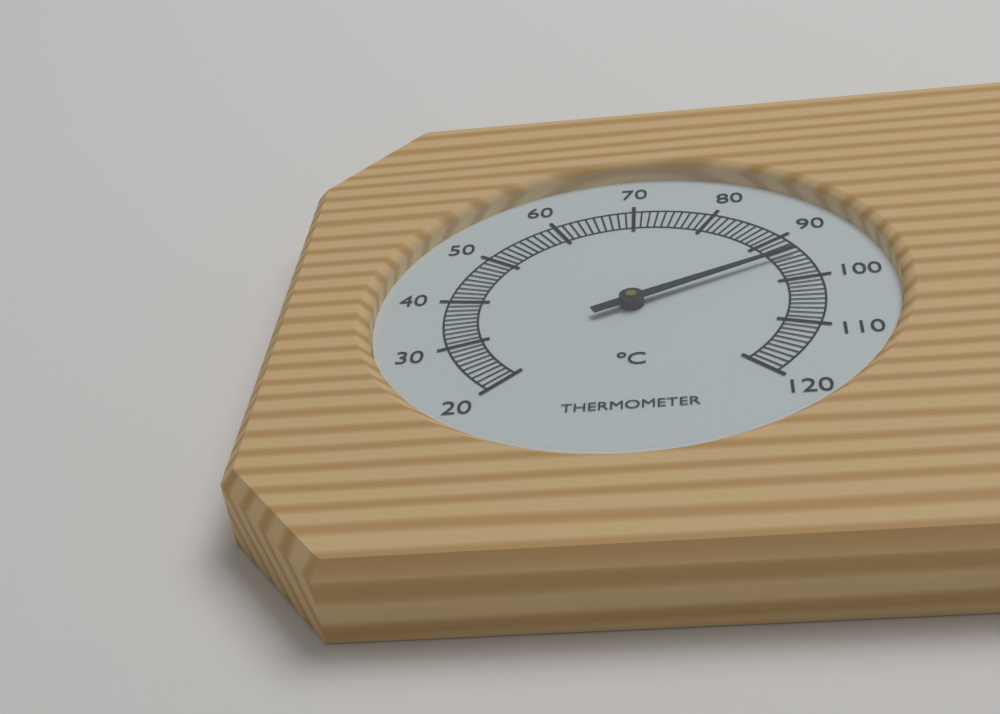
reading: 94 °C
